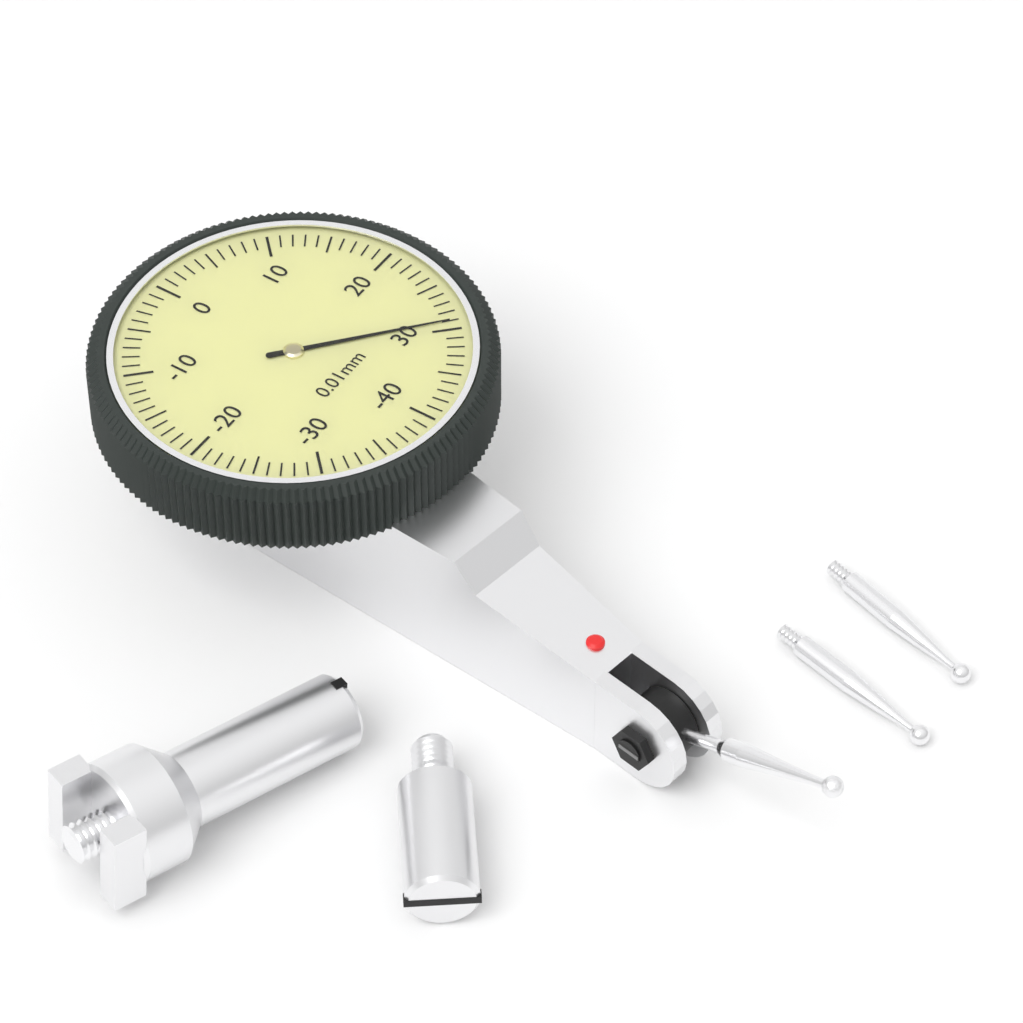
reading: 29 0.01mm
